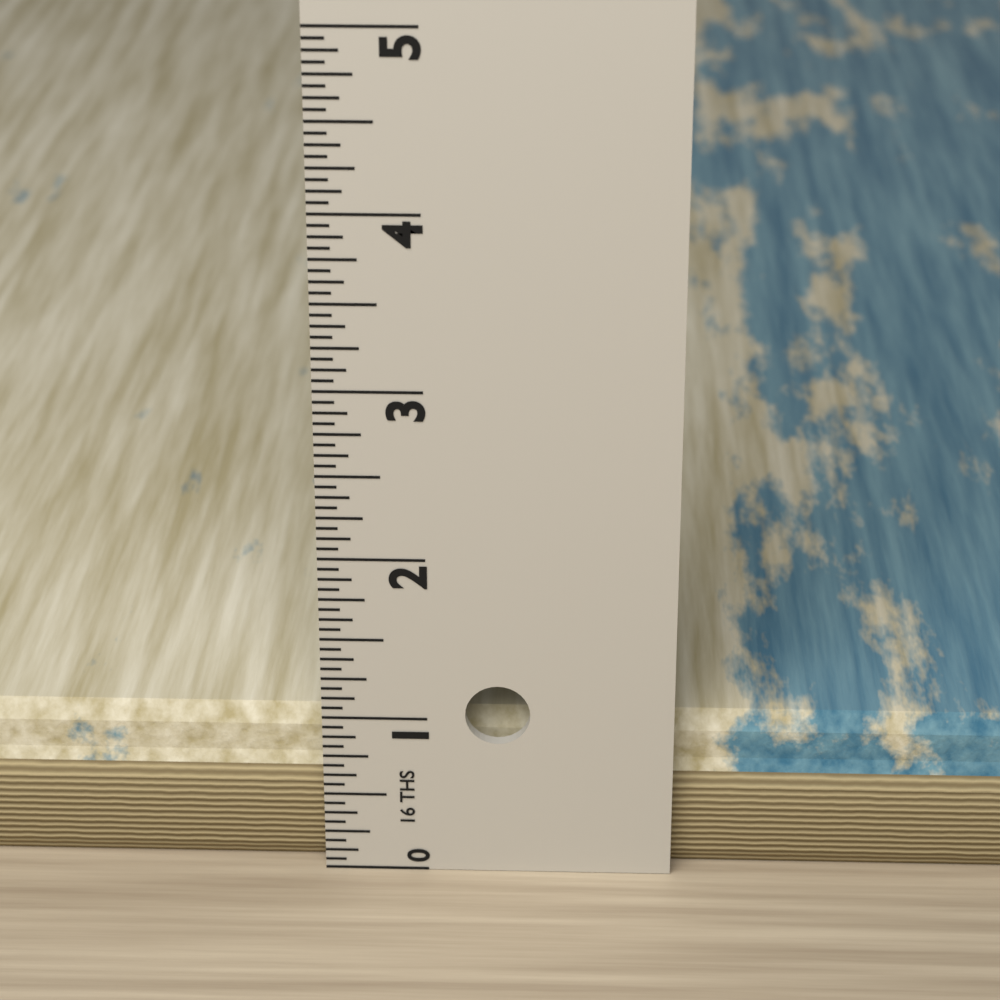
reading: 0.9375 in
